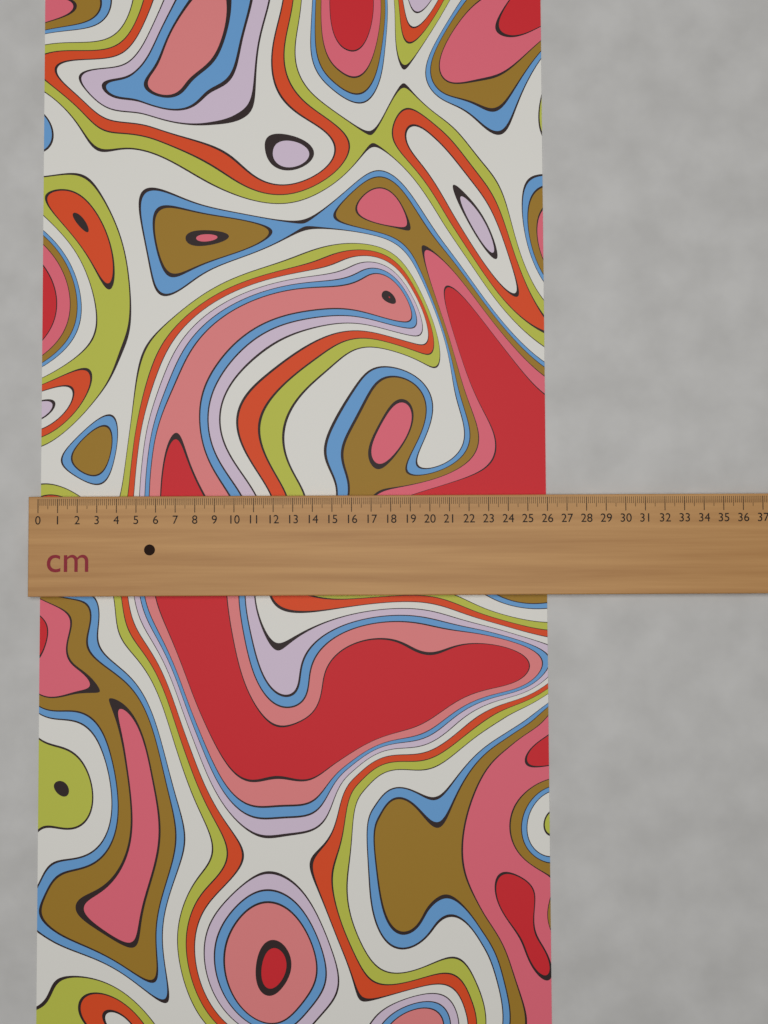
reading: 26.0 cm
